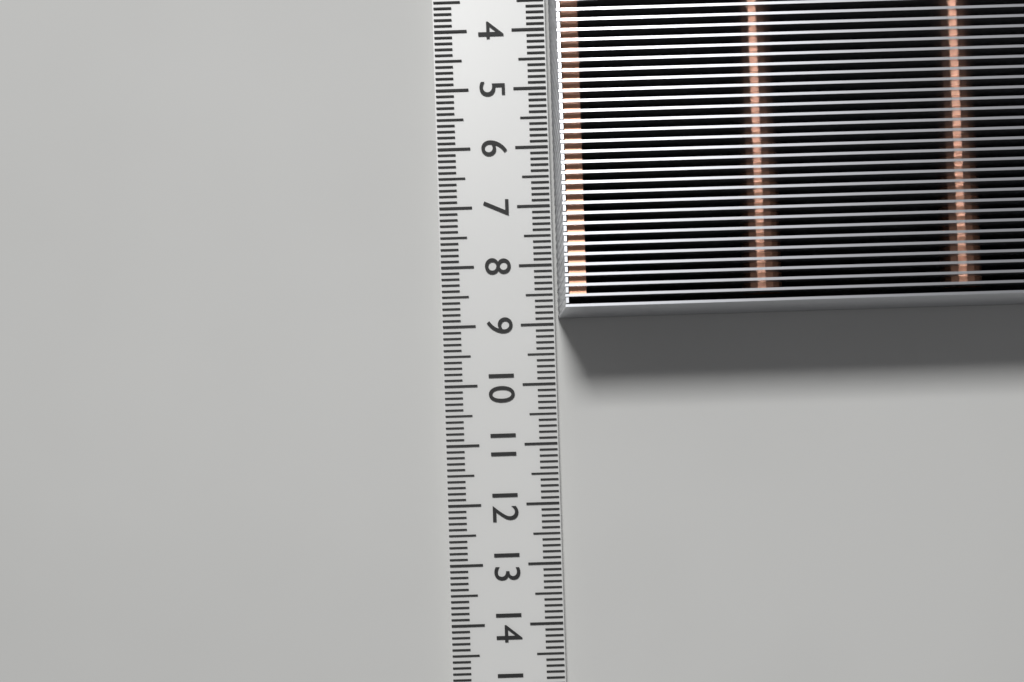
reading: 8.9 cm
